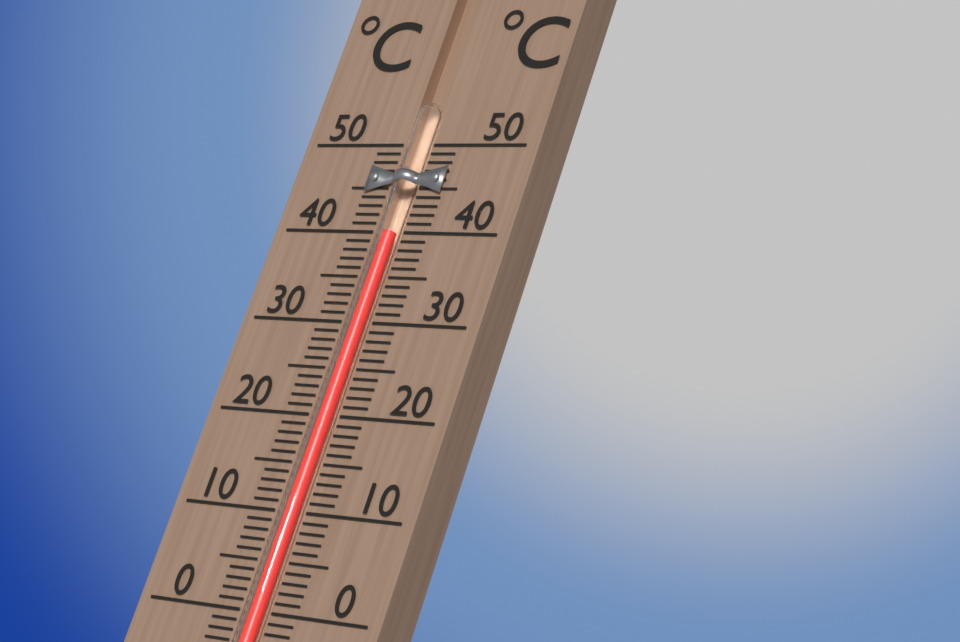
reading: 40 °C
